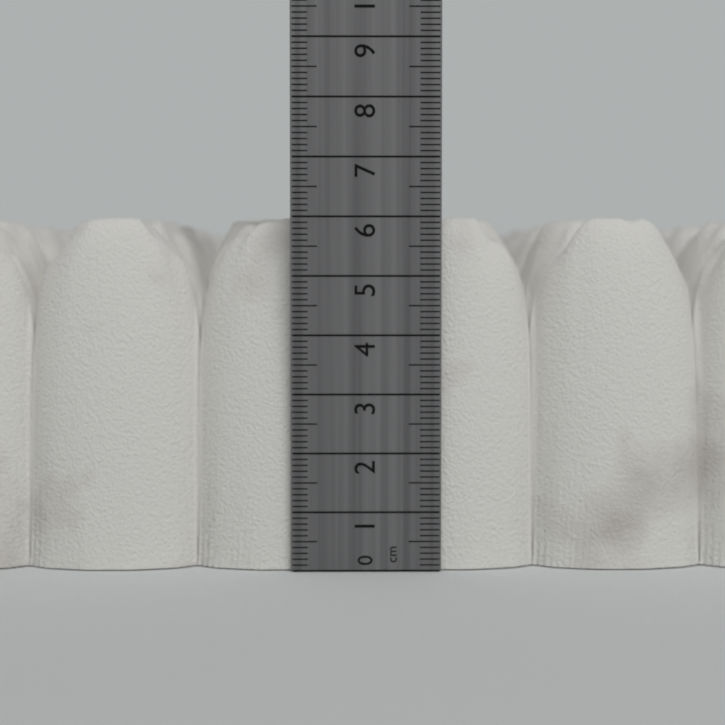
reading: 6.0 cm
